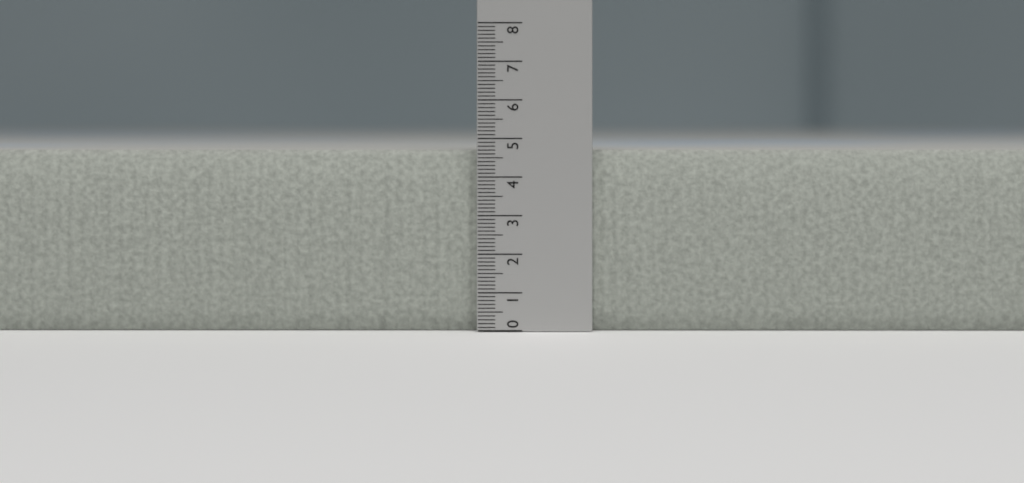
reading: 4.7 (no unit)
